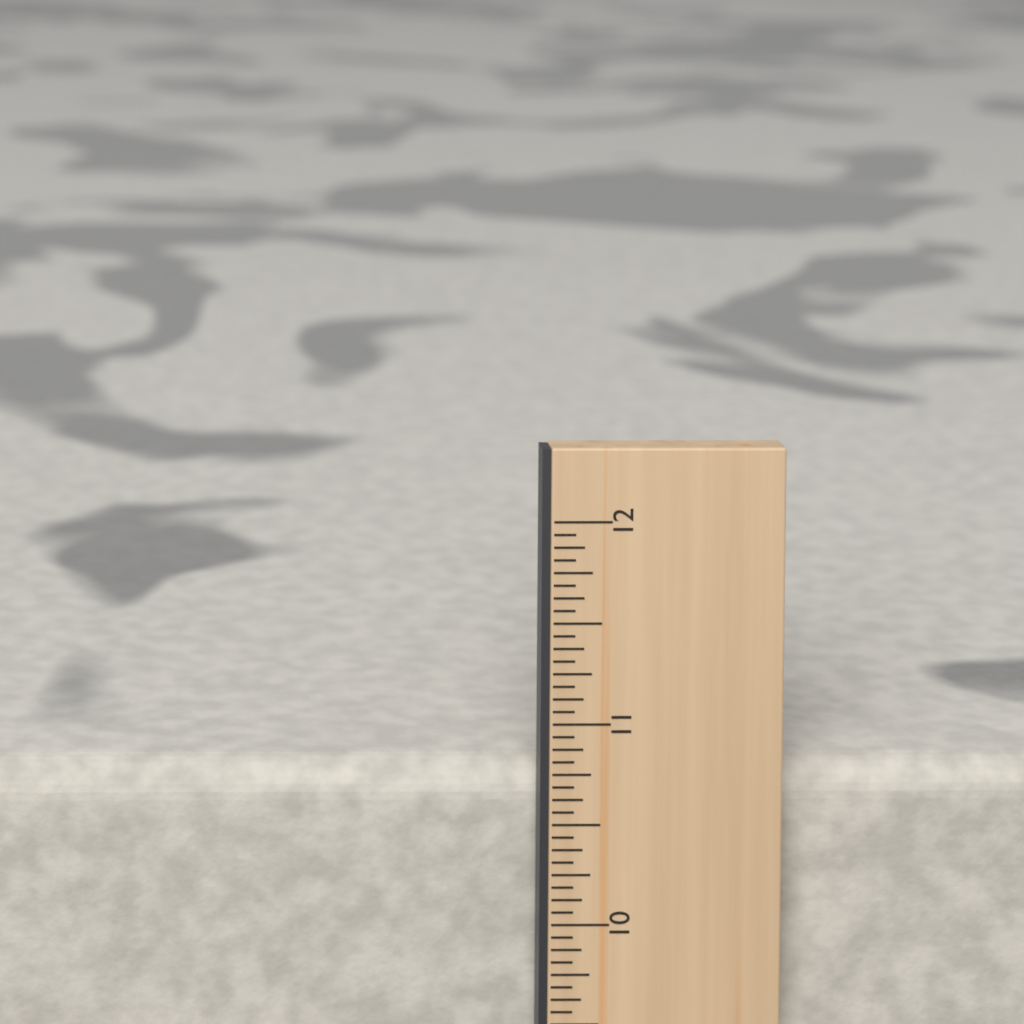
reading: 10.7500 in
